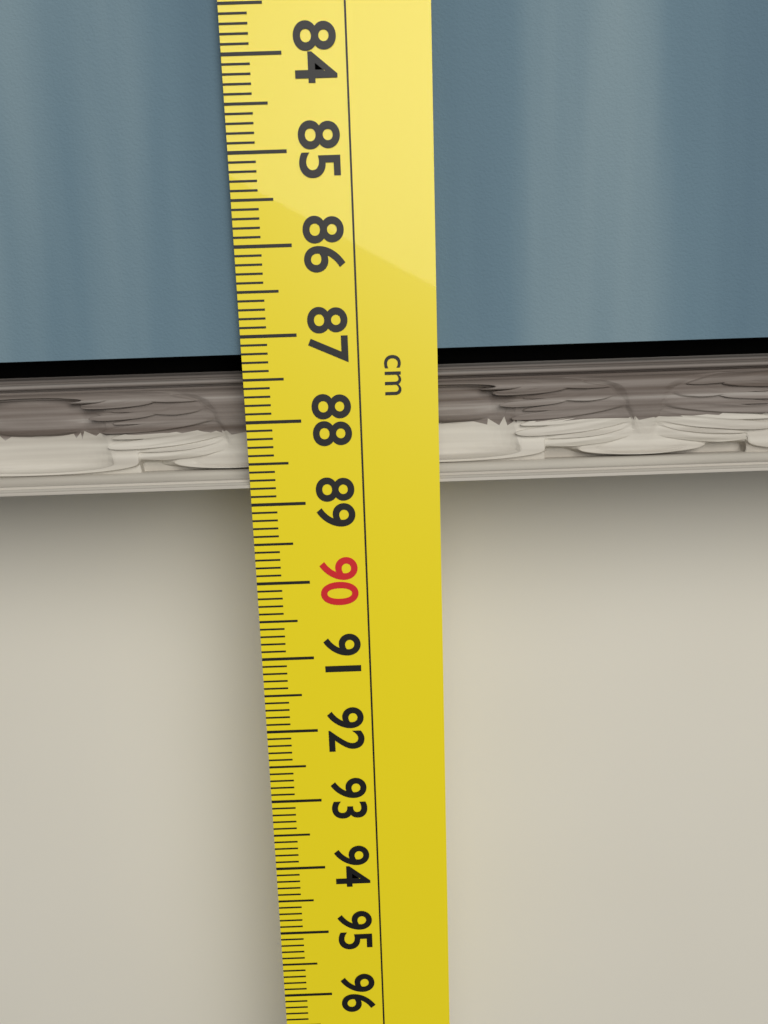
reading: 88.8 cm
